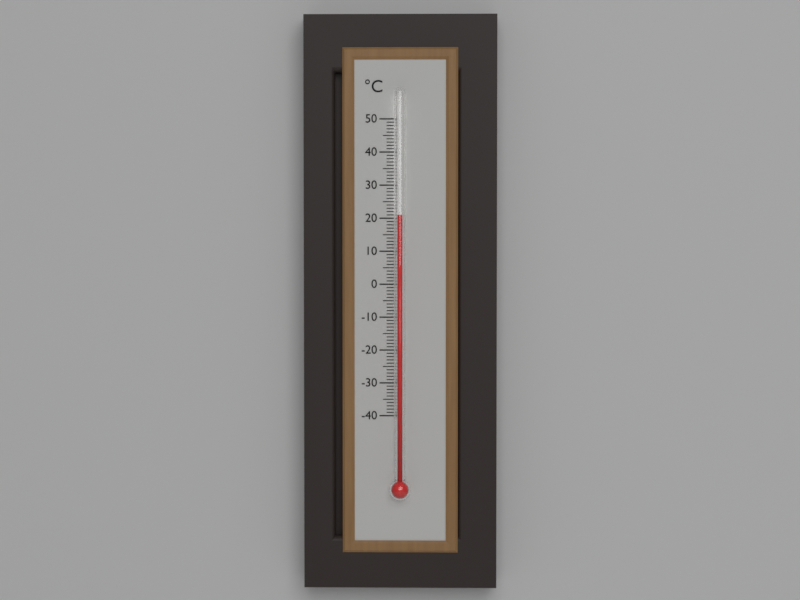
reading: 21 °C
